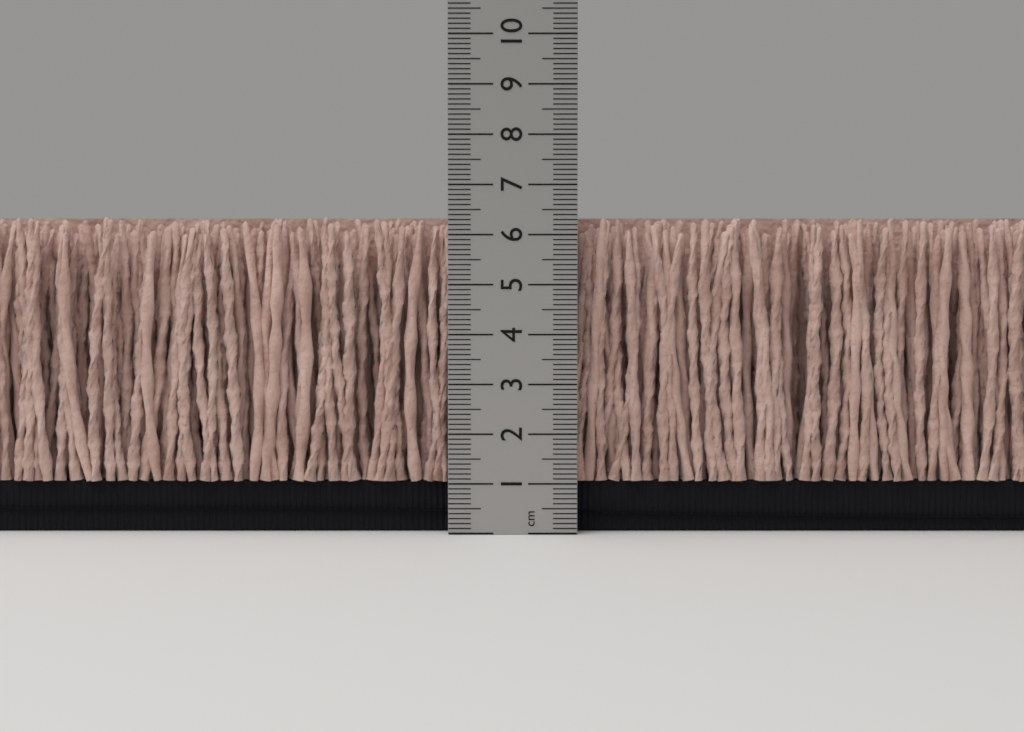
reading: 6.4 cm
